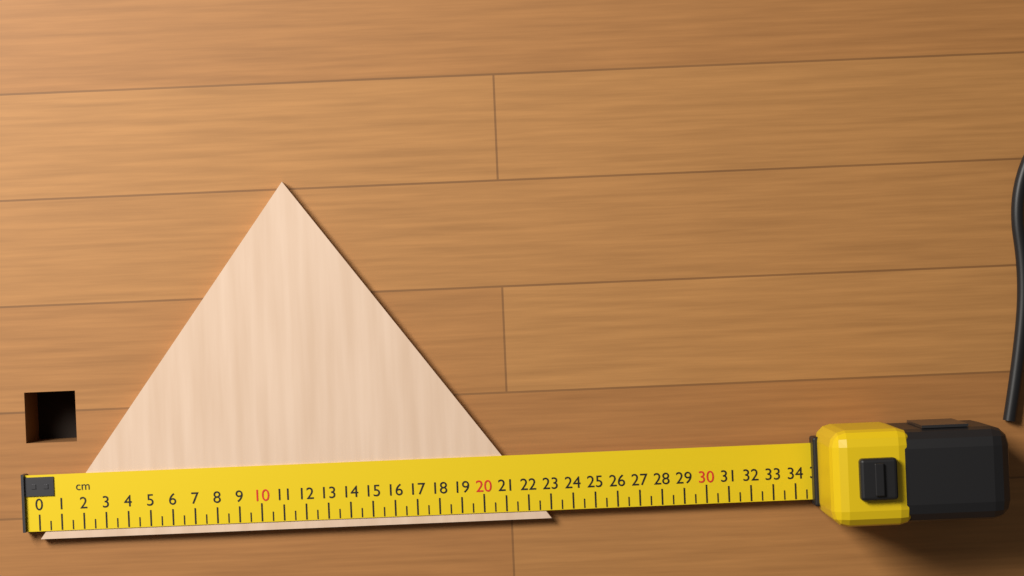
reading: 23.0 cm
